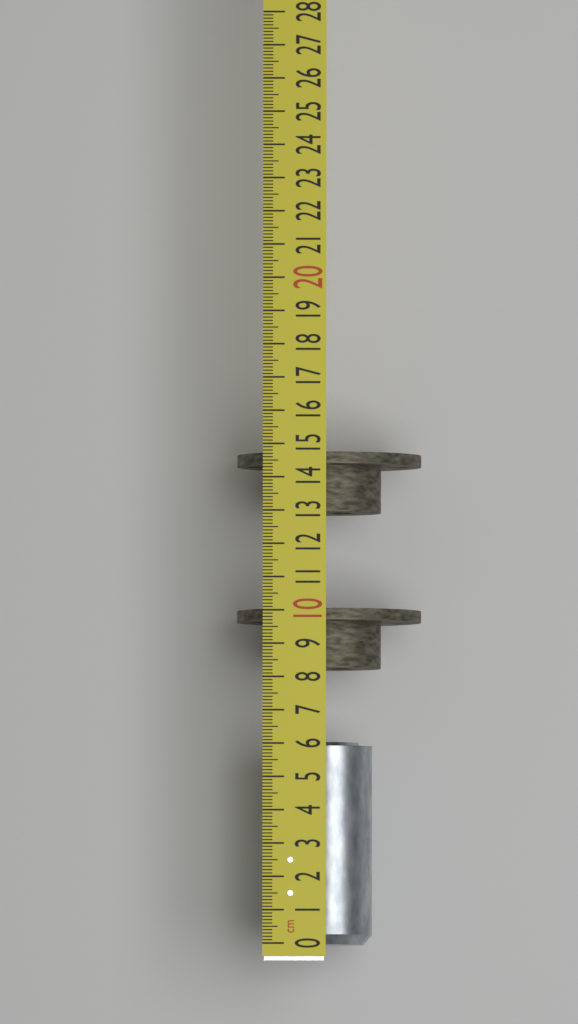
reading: 6.1 cm
